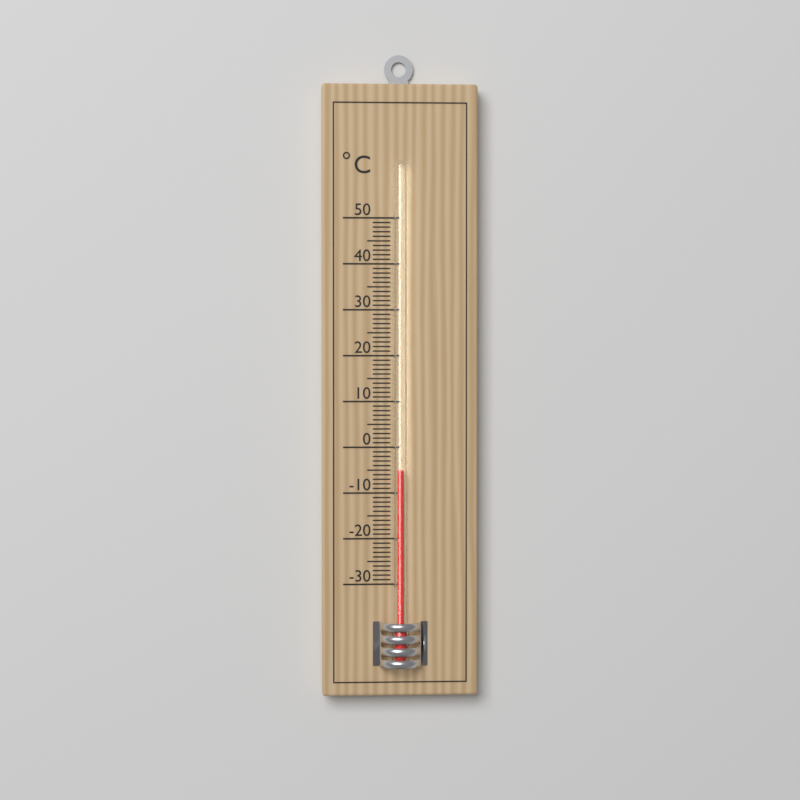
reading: -5 °C
